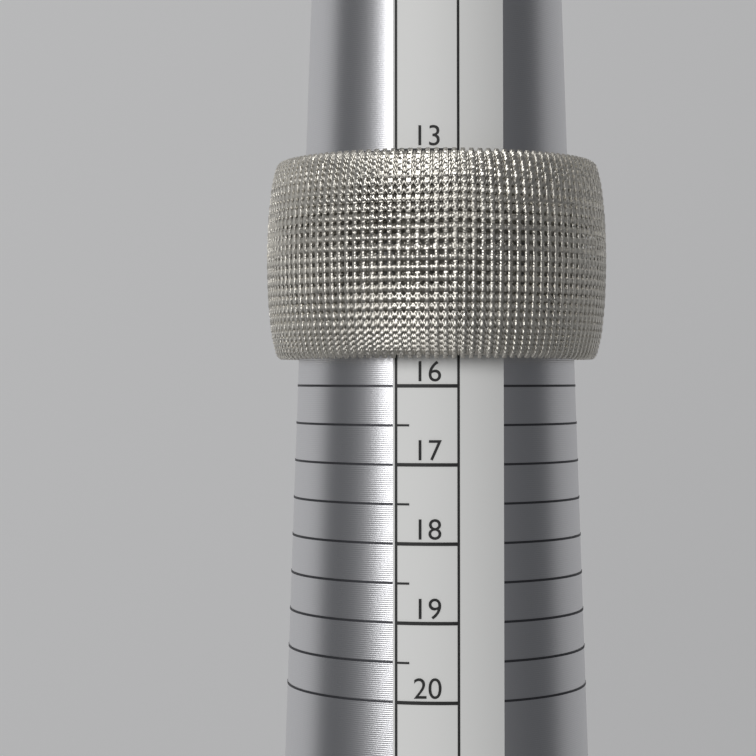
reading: 15.65 (no unit)
